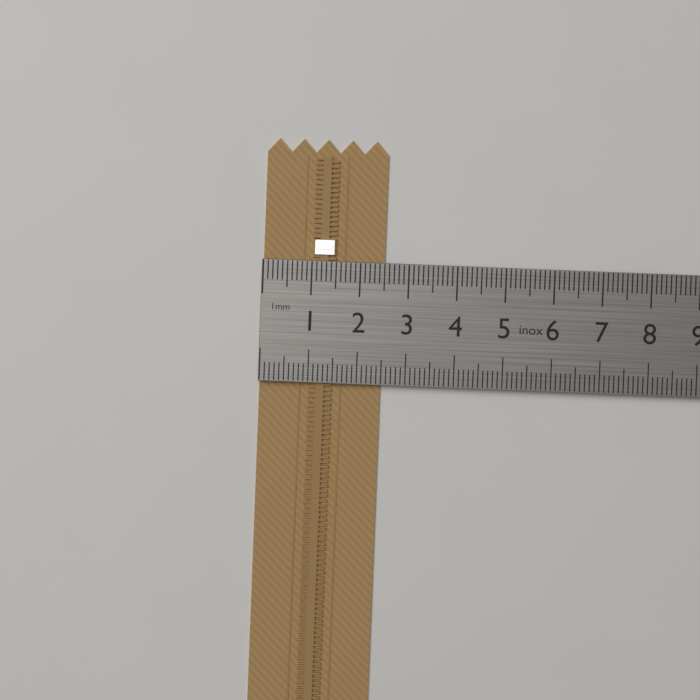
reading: 2.5 cm
